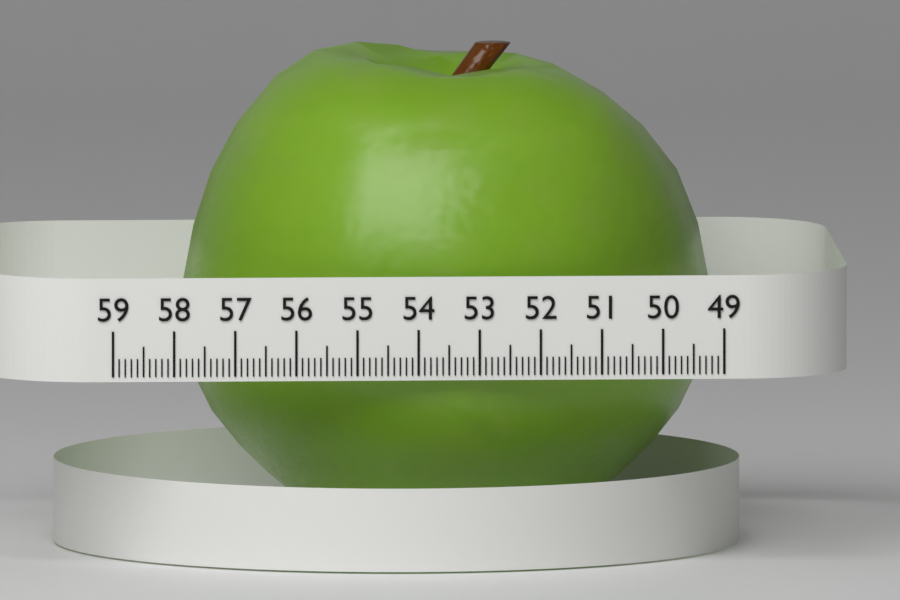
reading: 57.6 (no unit)
